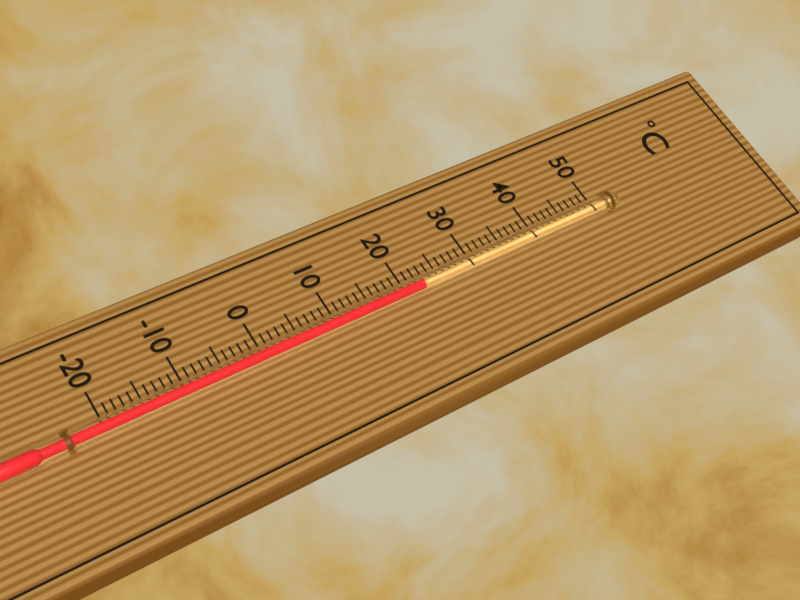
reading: 22 °C
